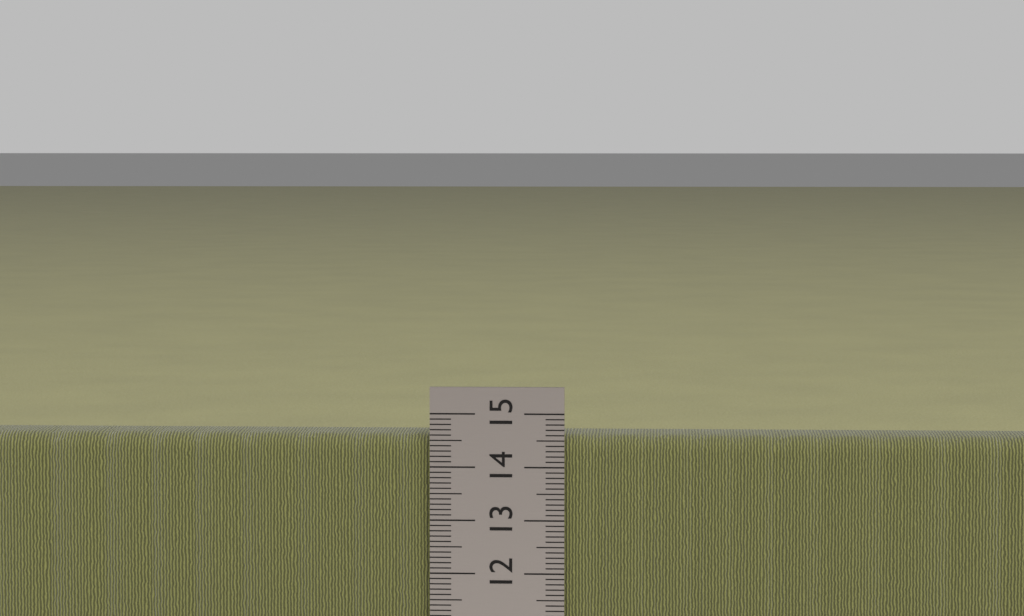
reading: 14.6 cm
